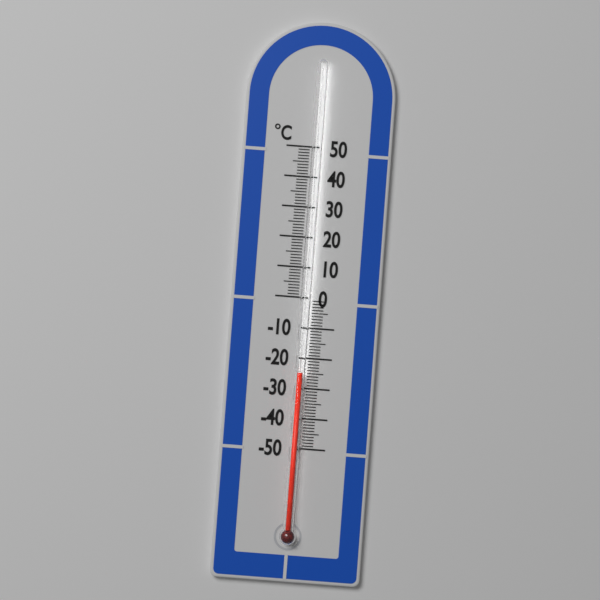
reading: -25 °C
